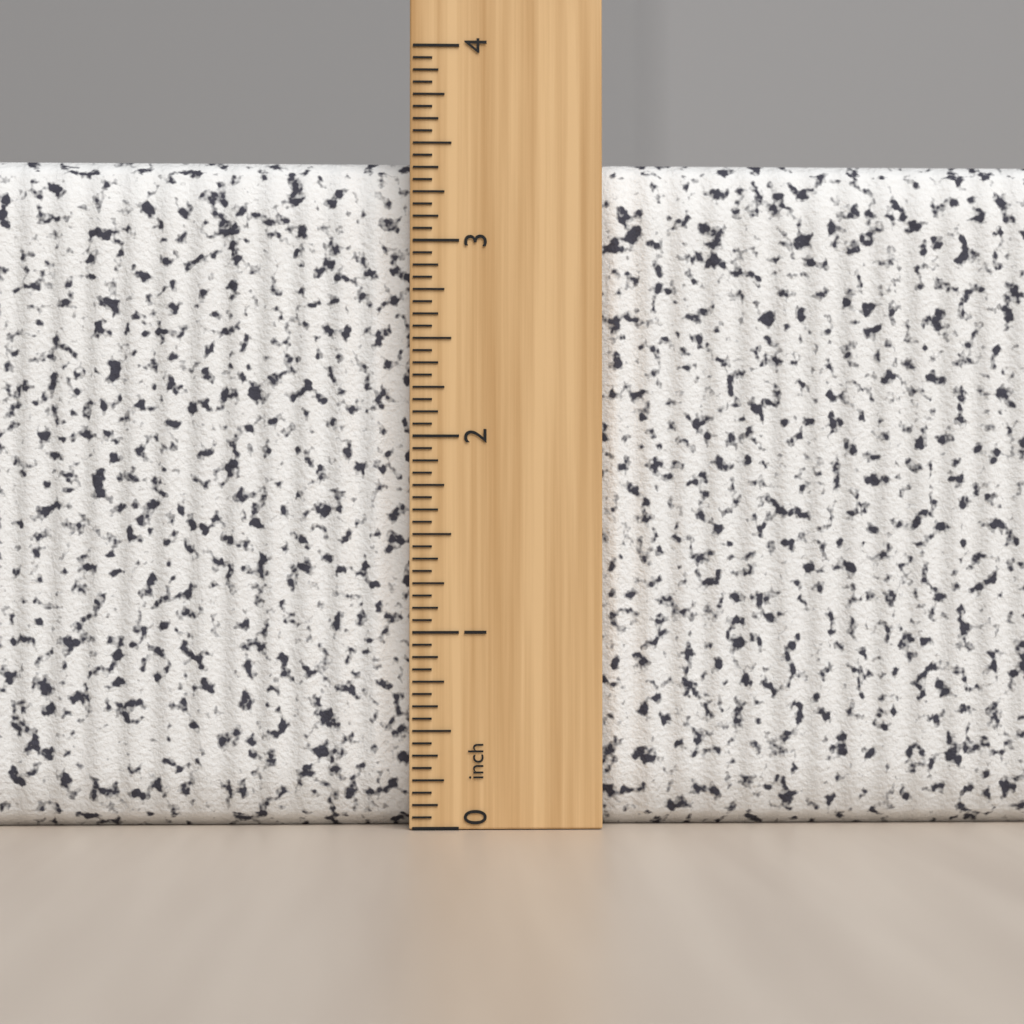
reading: 3.4375 inch
